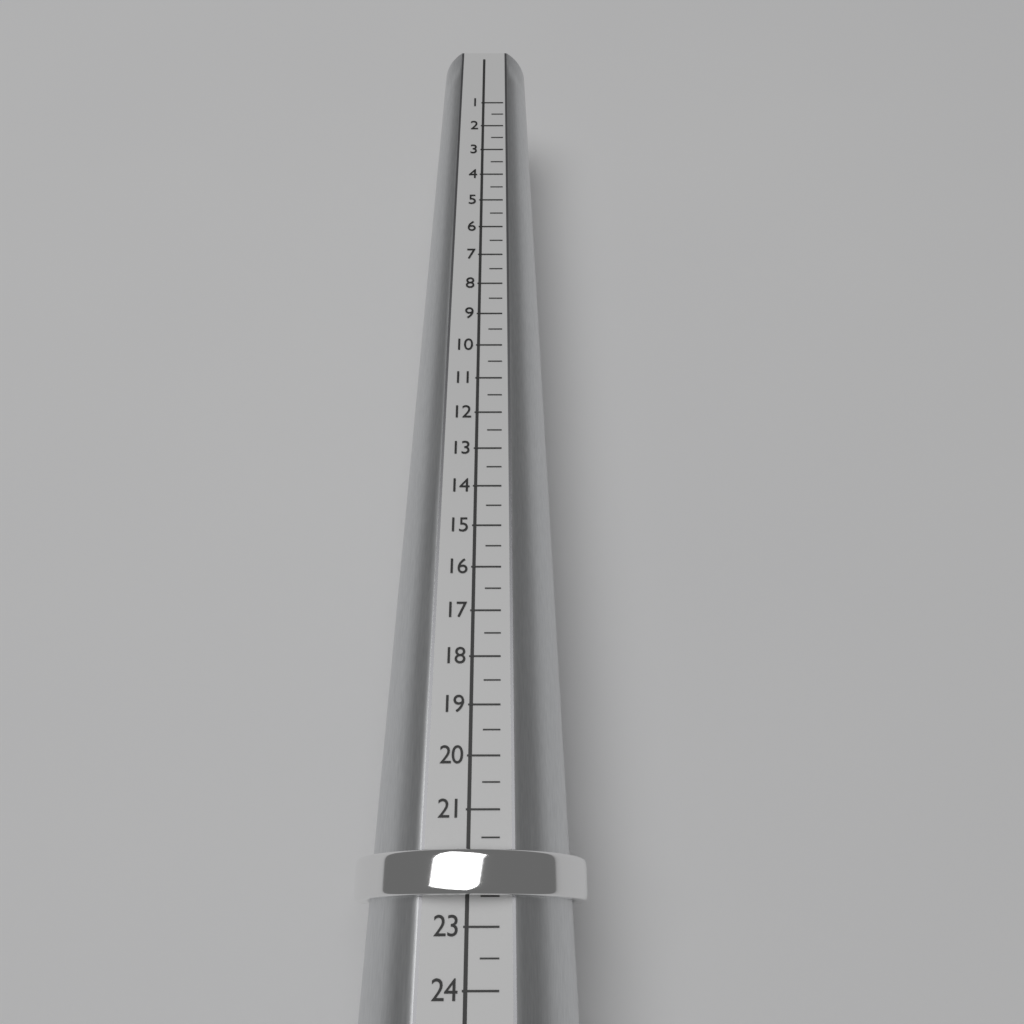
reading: 22.5 (no unit)
